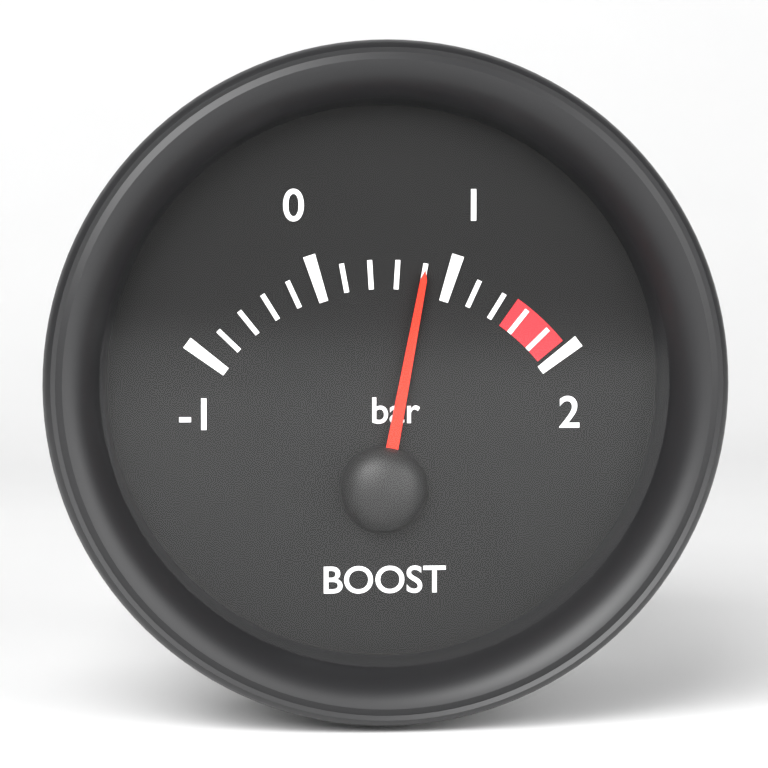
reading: 0.8 bar
